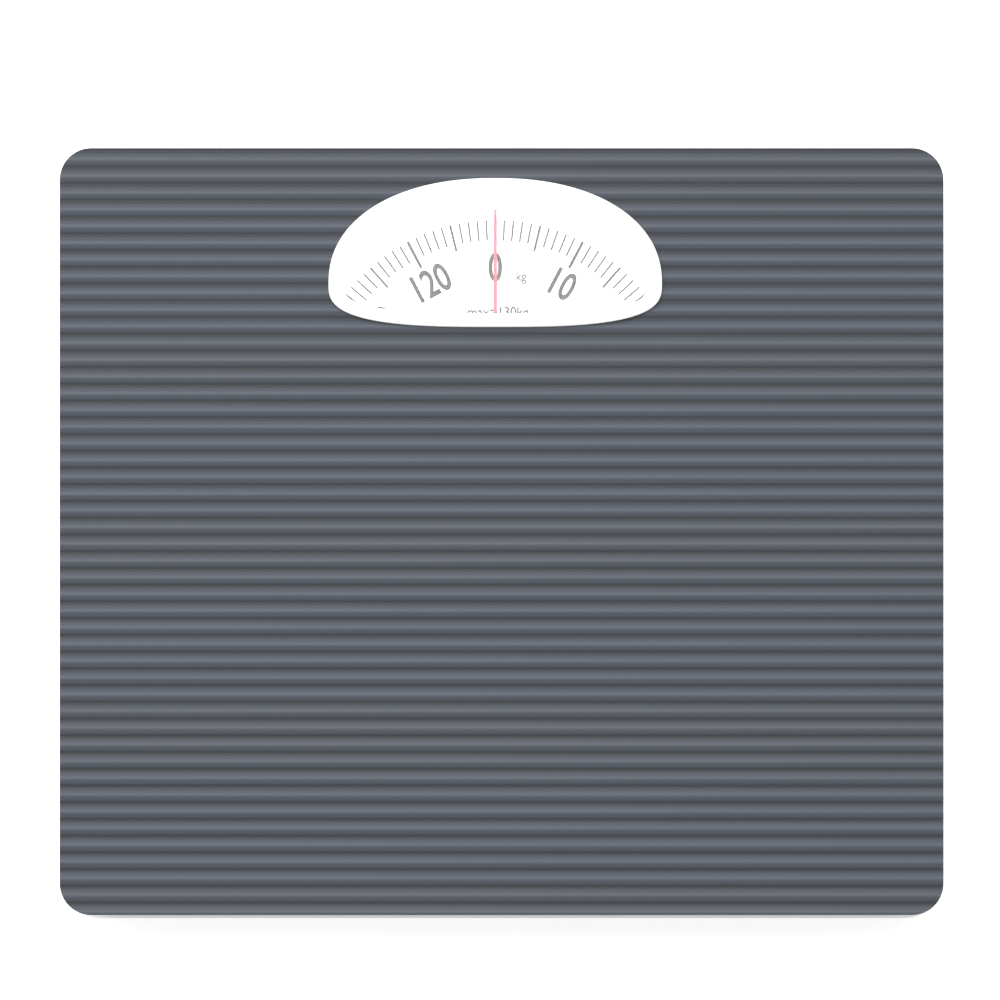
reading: 0 kg
